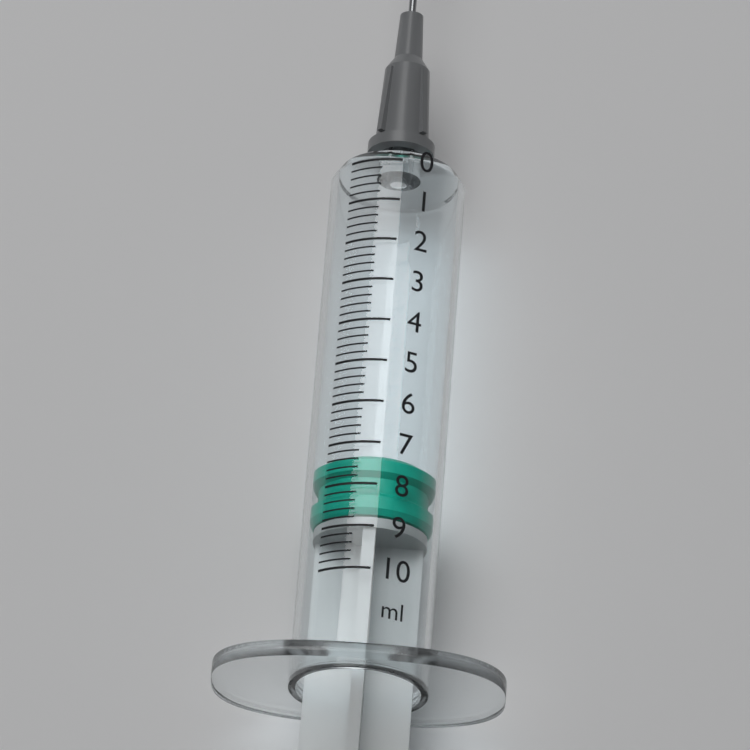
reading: 7.2 ml
